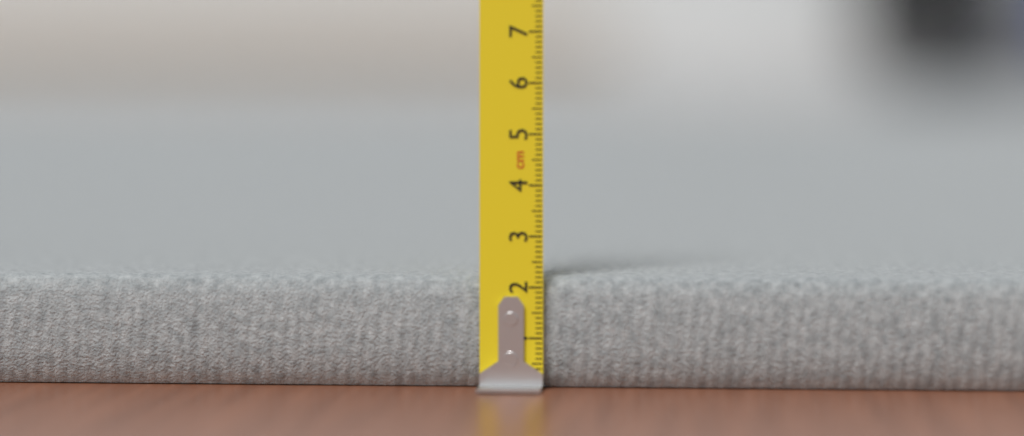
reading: 2.2 cm
